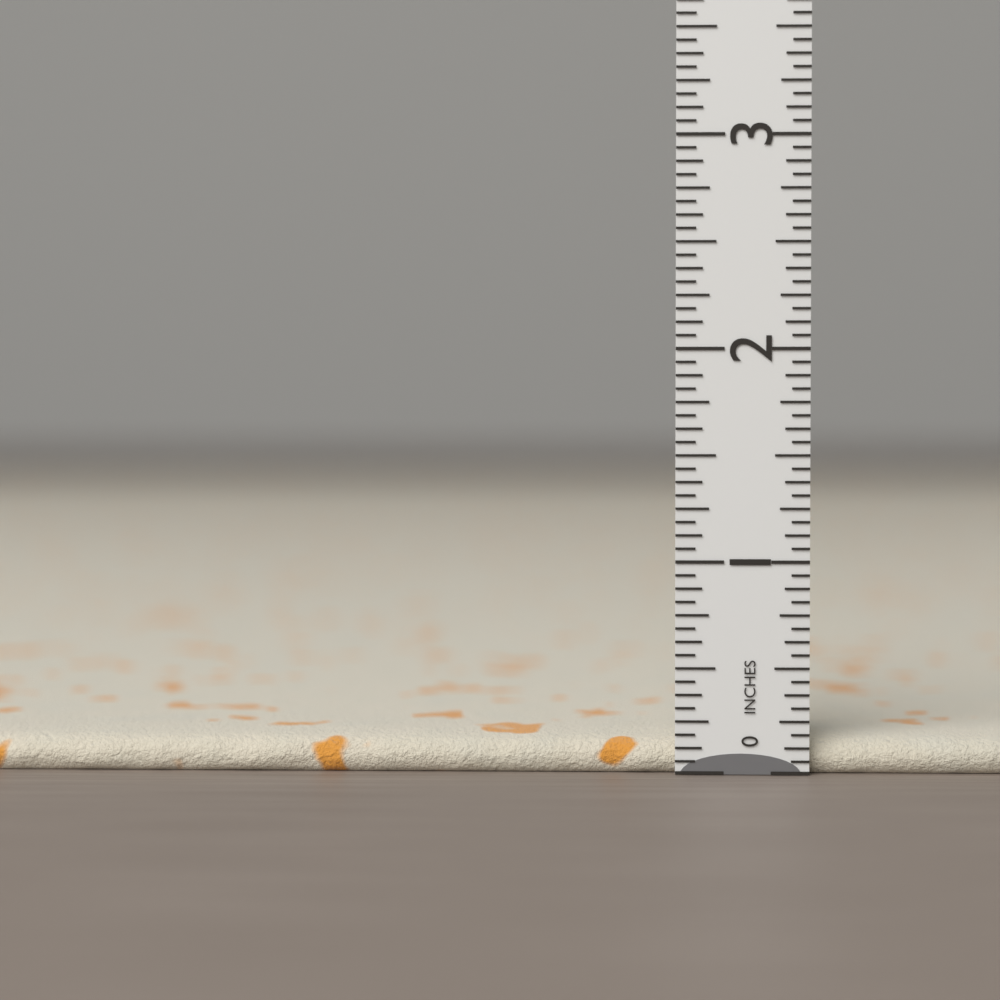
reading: 0.1875 in
